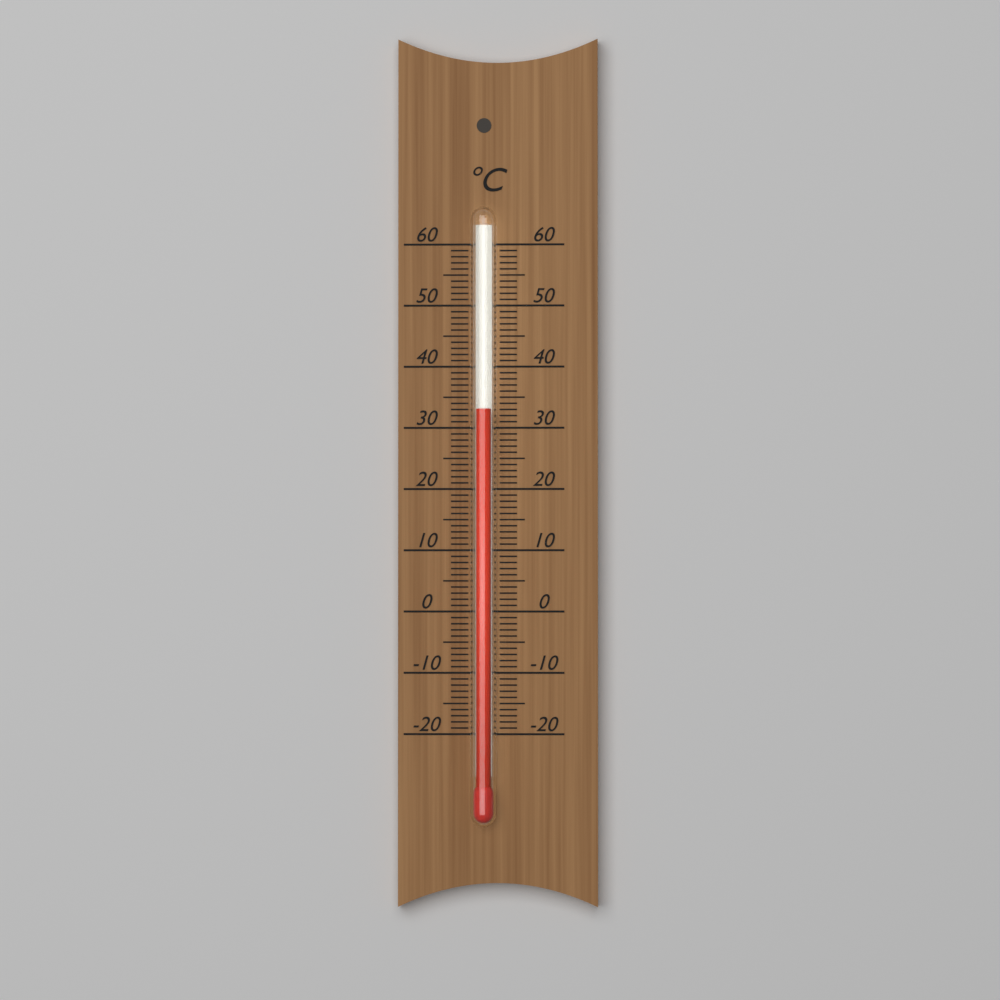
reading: 33 °C
